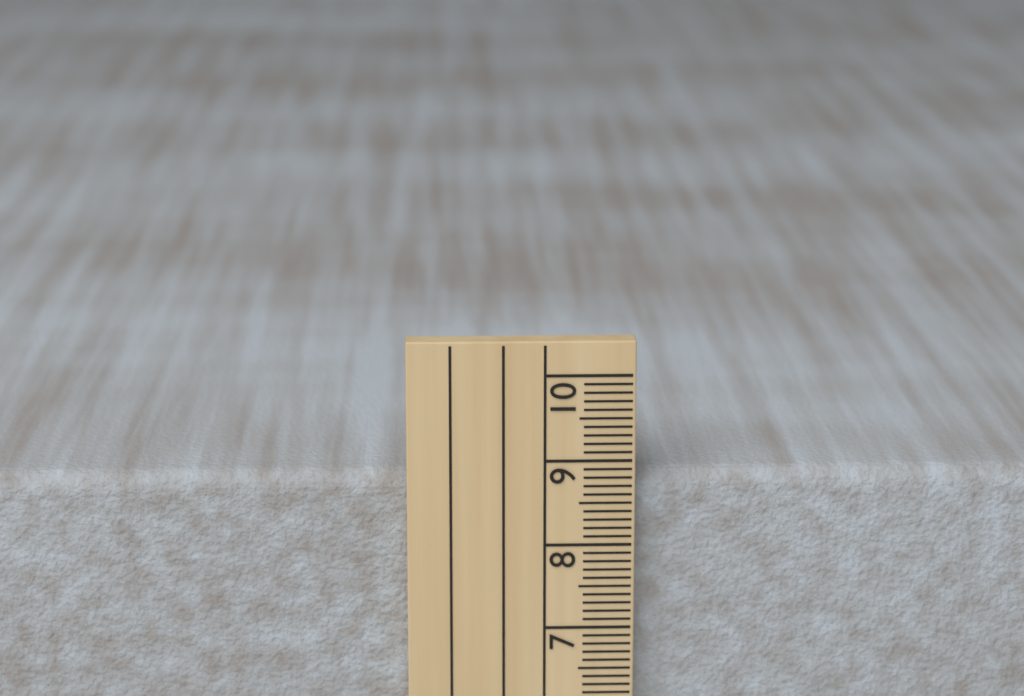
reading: 8.8 cm
